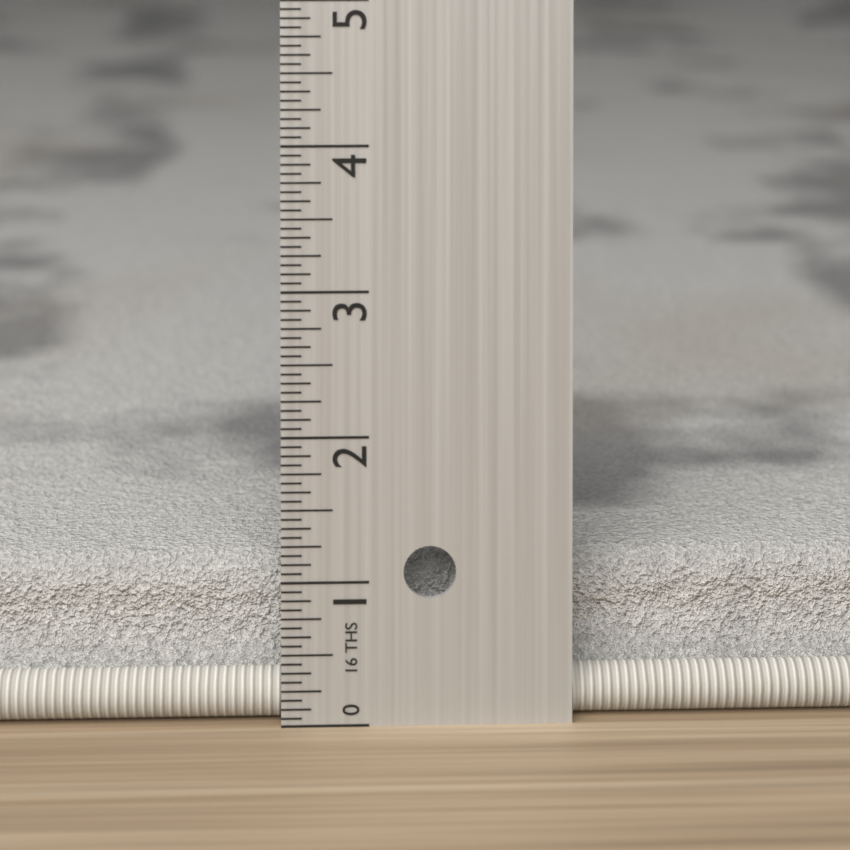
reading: 1.0625 in
